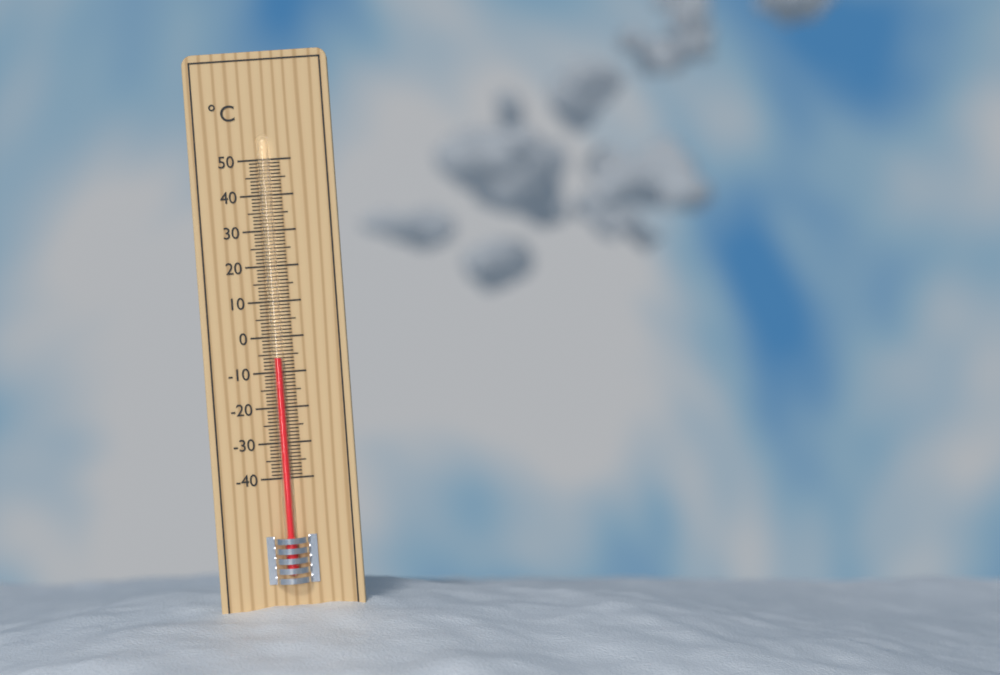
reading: -6 °C
